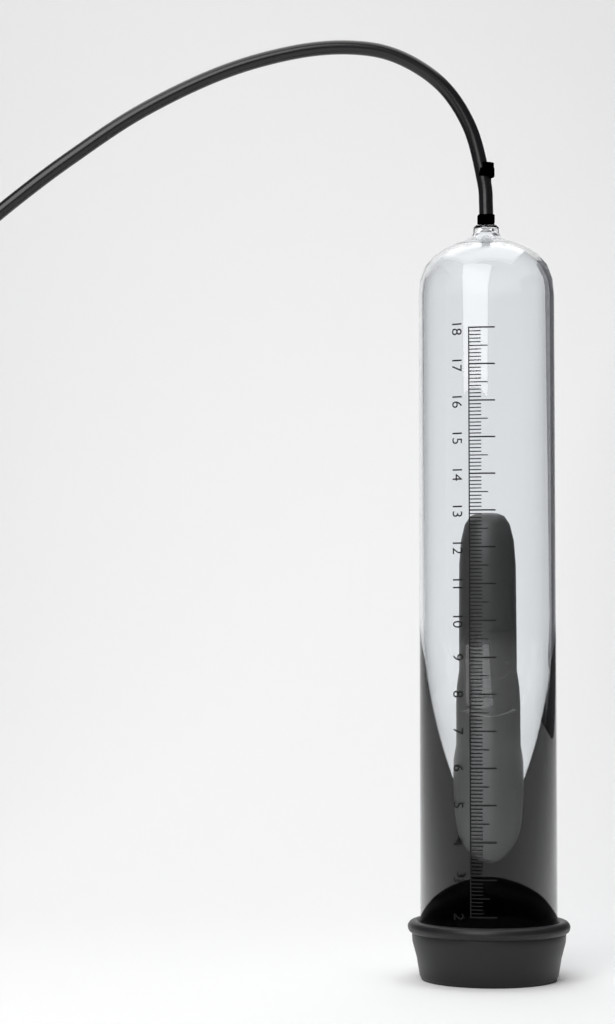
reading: 13.0 (no unit)
